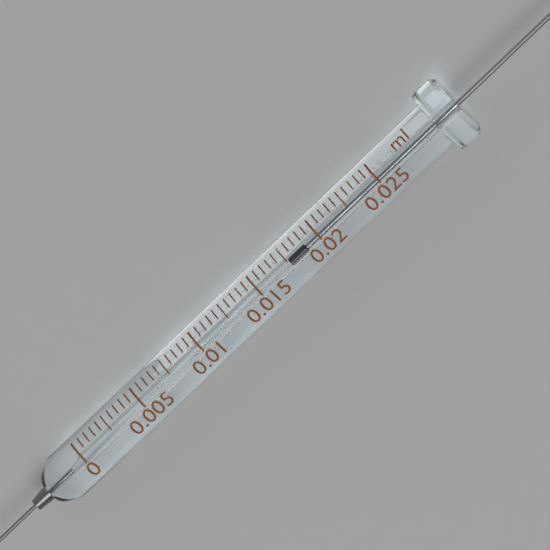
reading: 0.0175 ml
